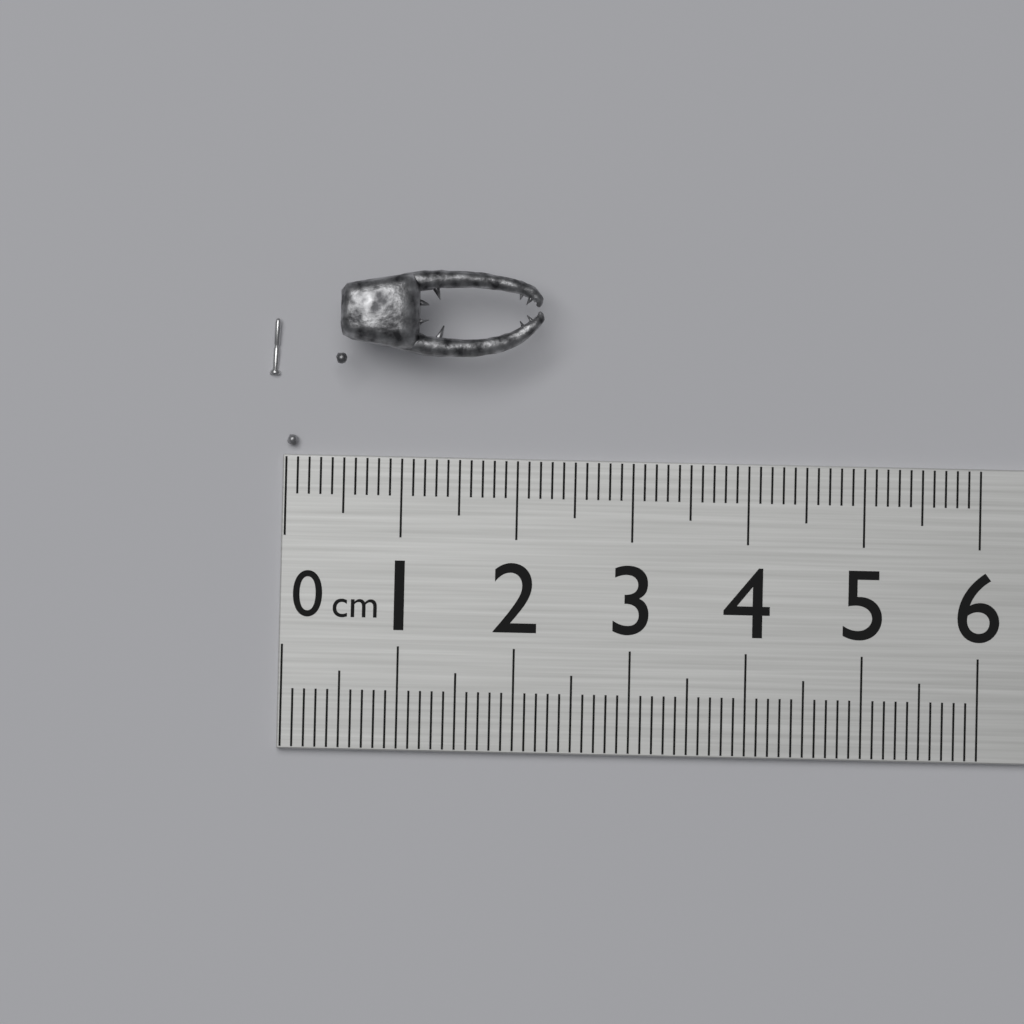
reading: 2.2 cm
